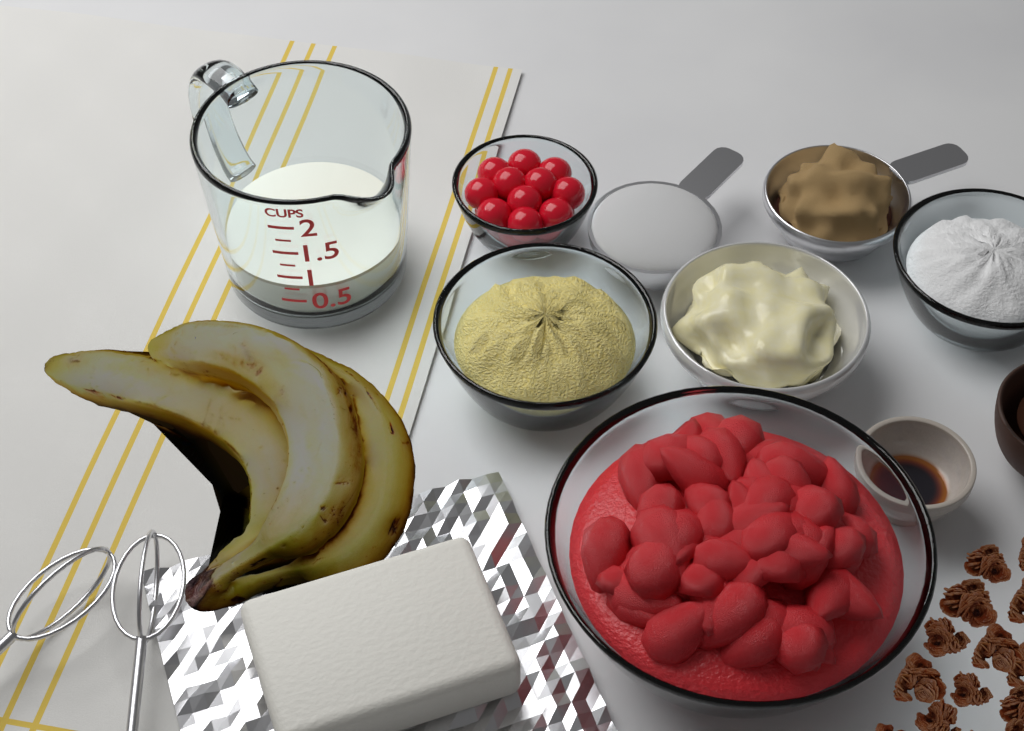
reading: 0.75 cups
